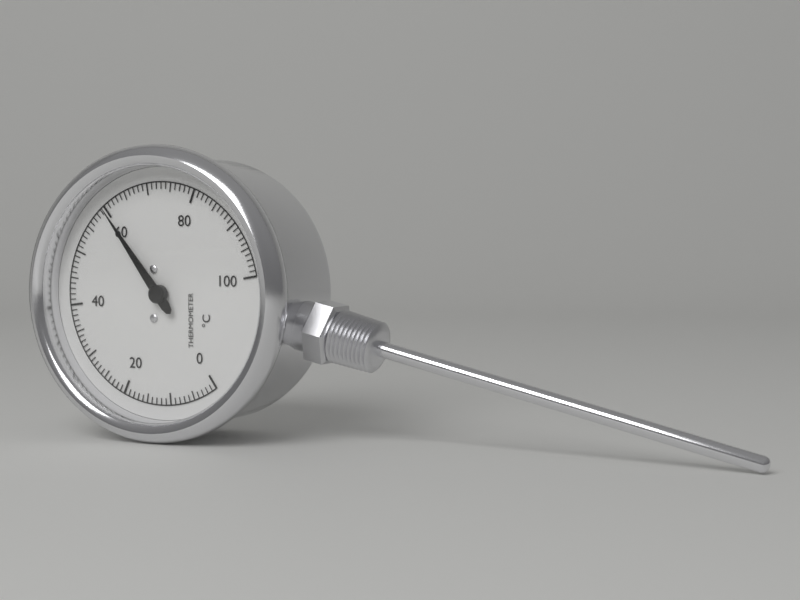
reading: 60 °C
